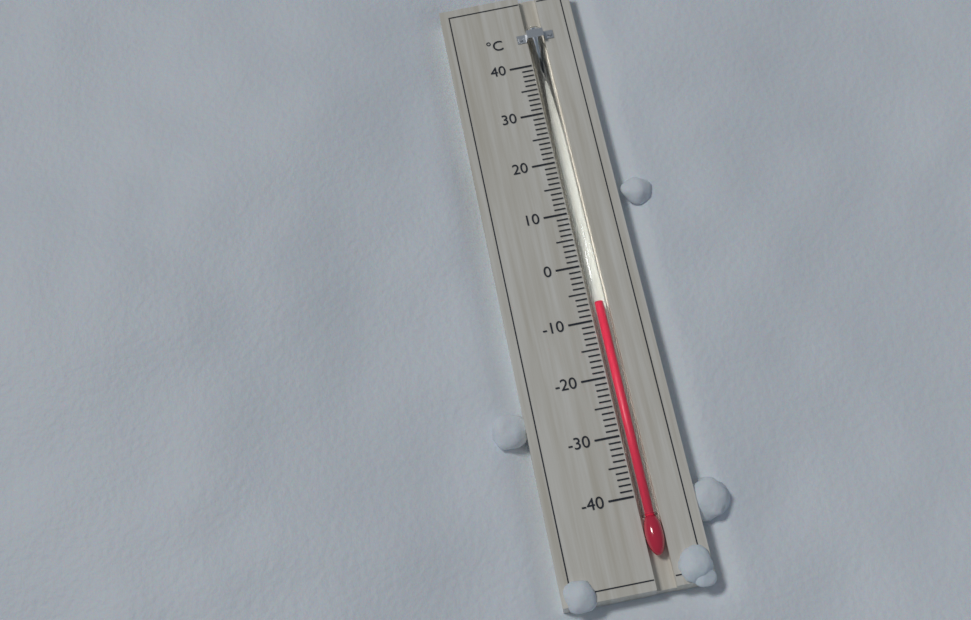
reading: -7 °C
